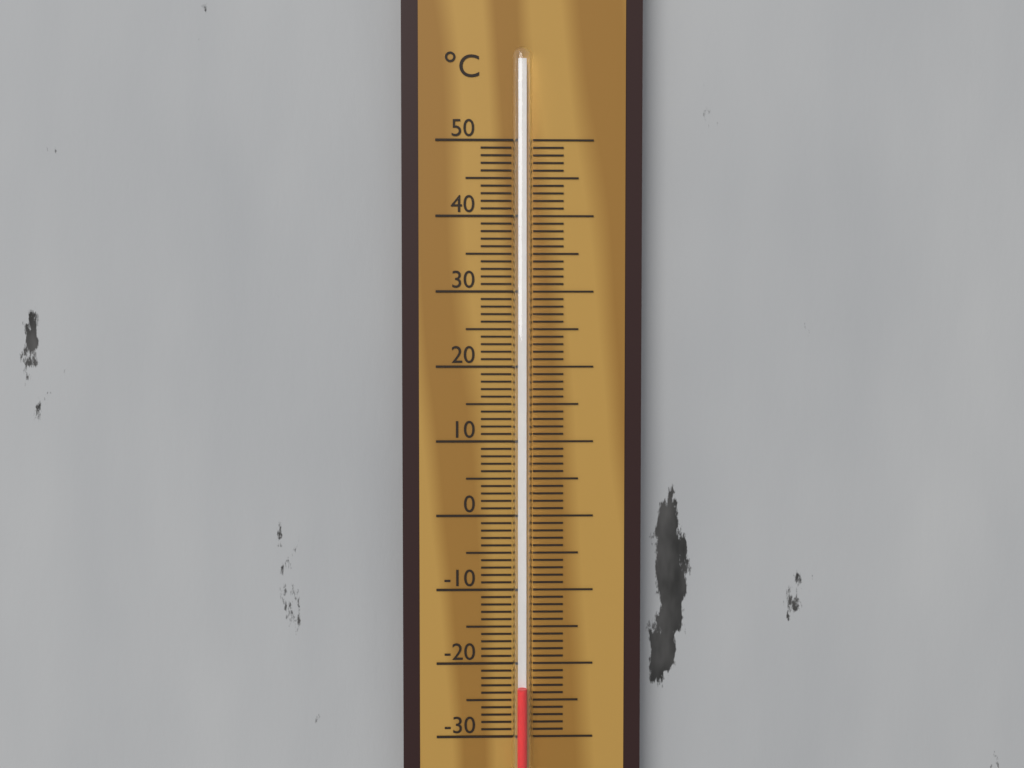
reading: -23 °C
